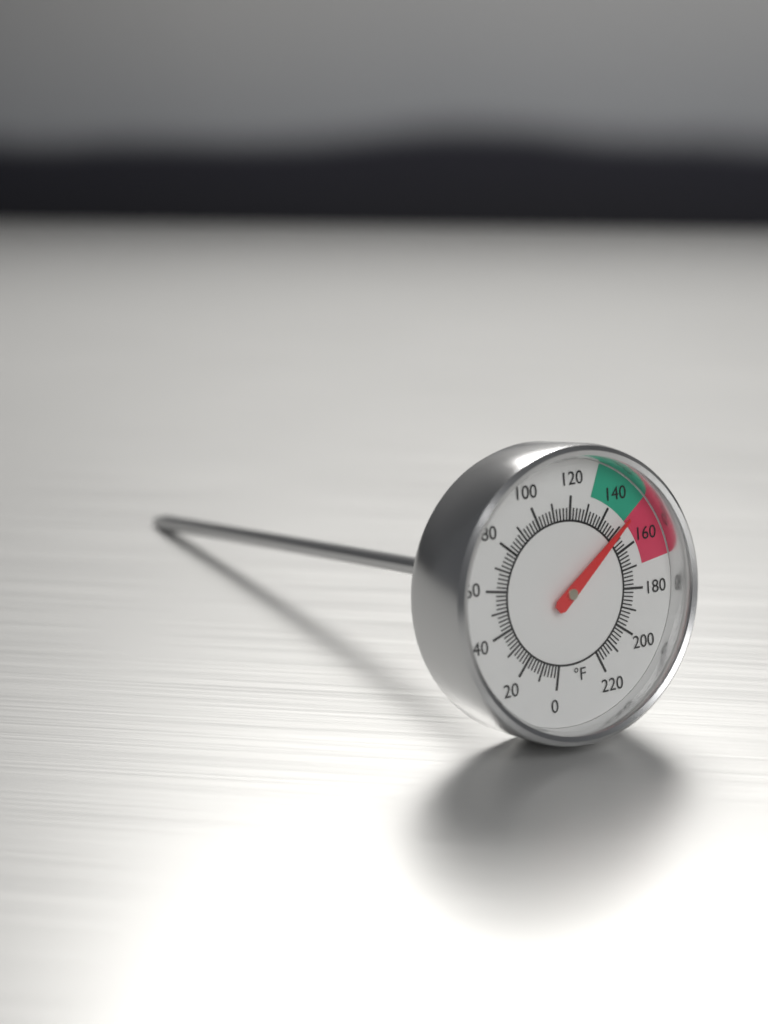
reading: 150 °F
